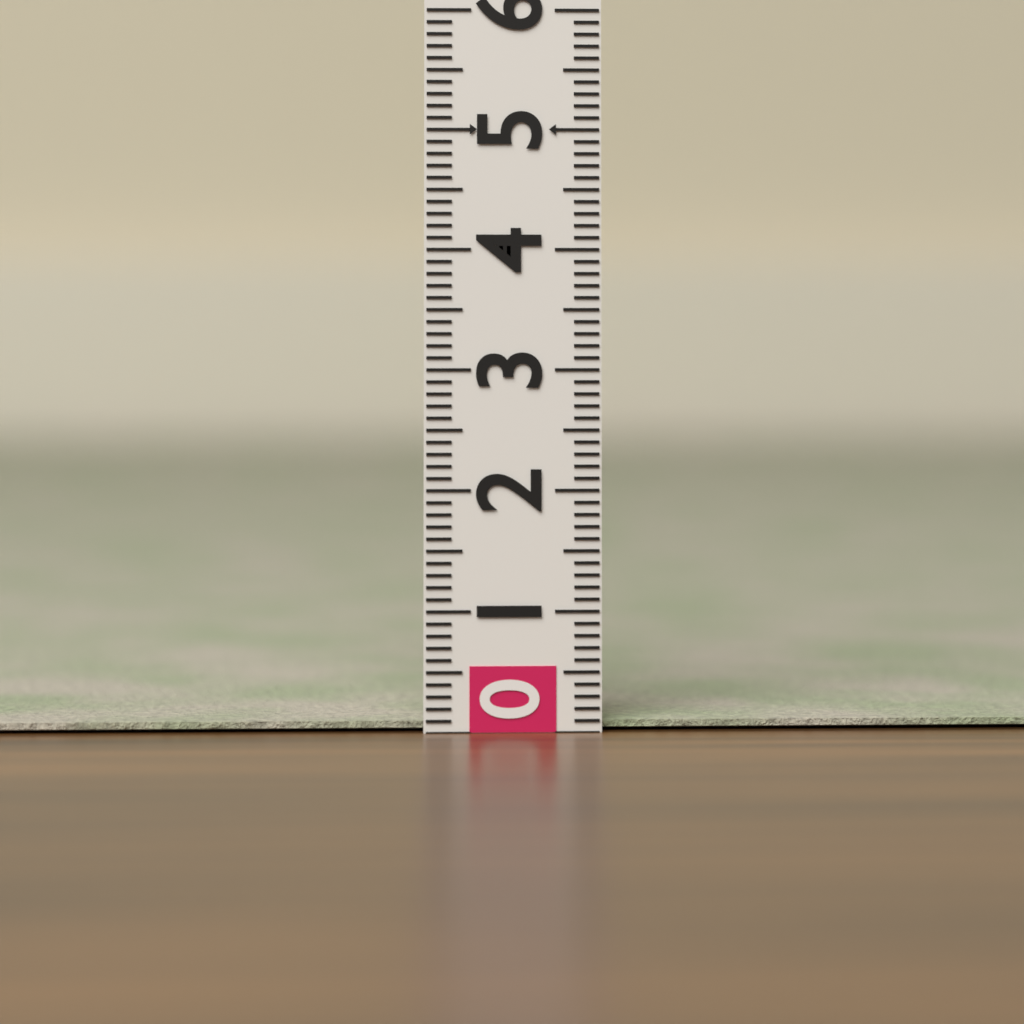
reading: 0.1 (no unit)
